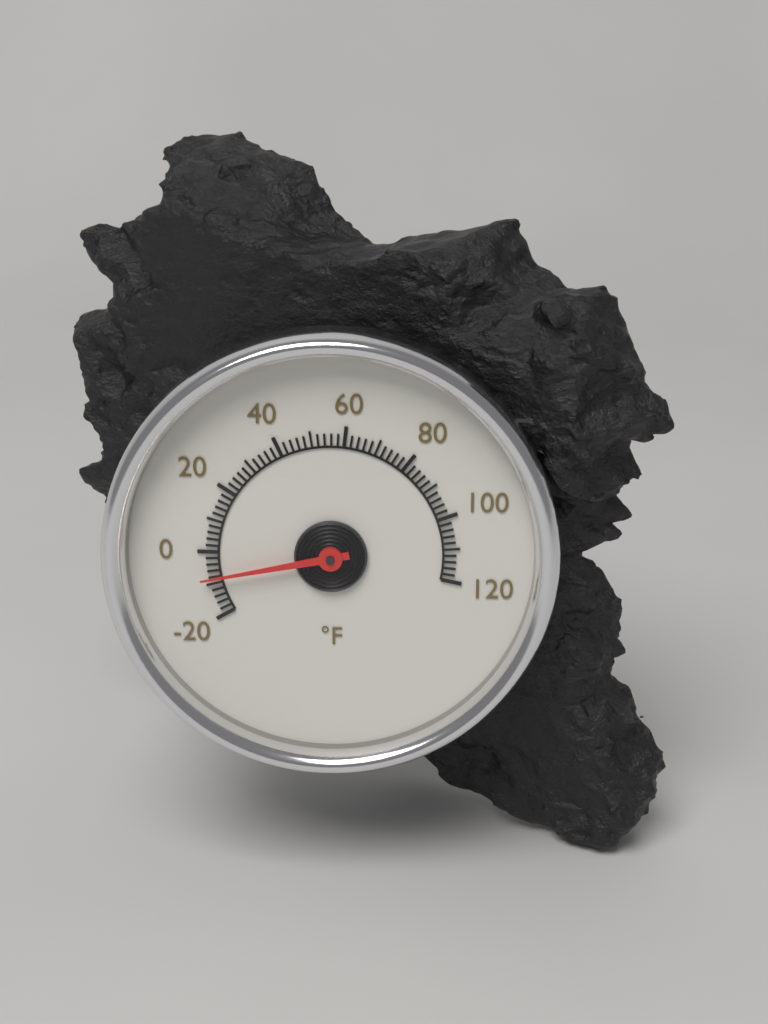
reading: -8 °F
